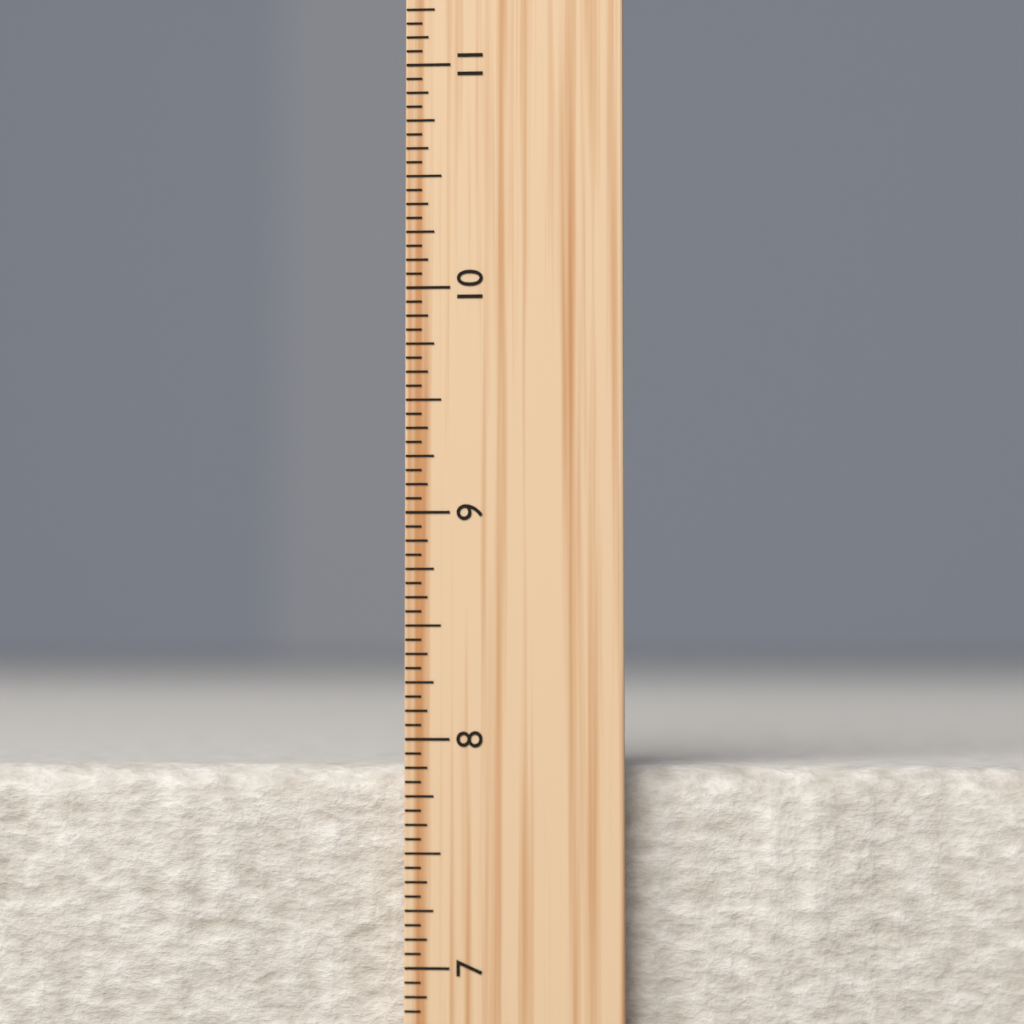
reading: 7.8750 inch
